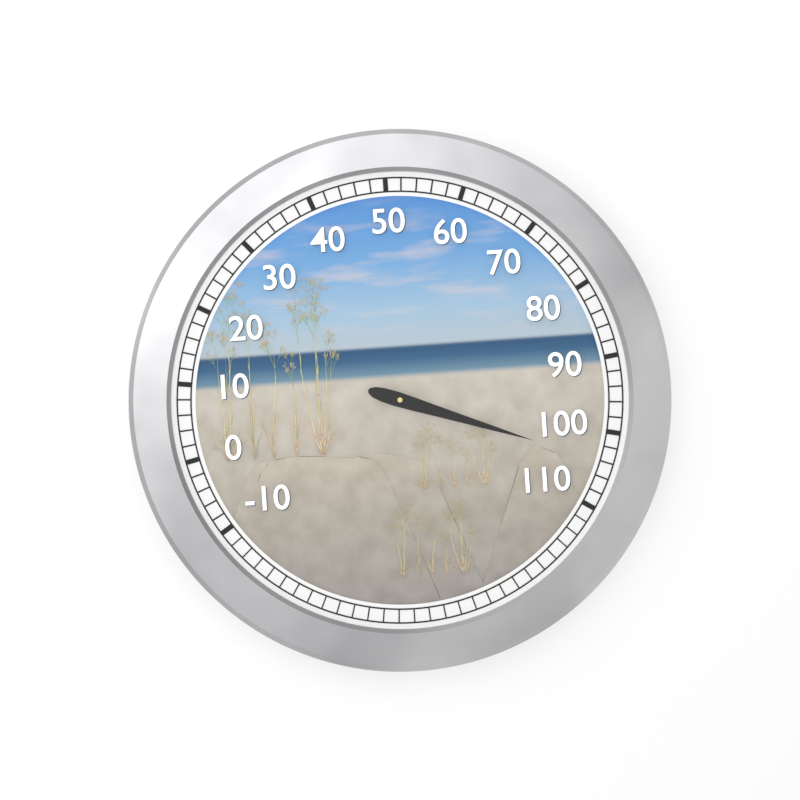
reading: 104 (no unit)
